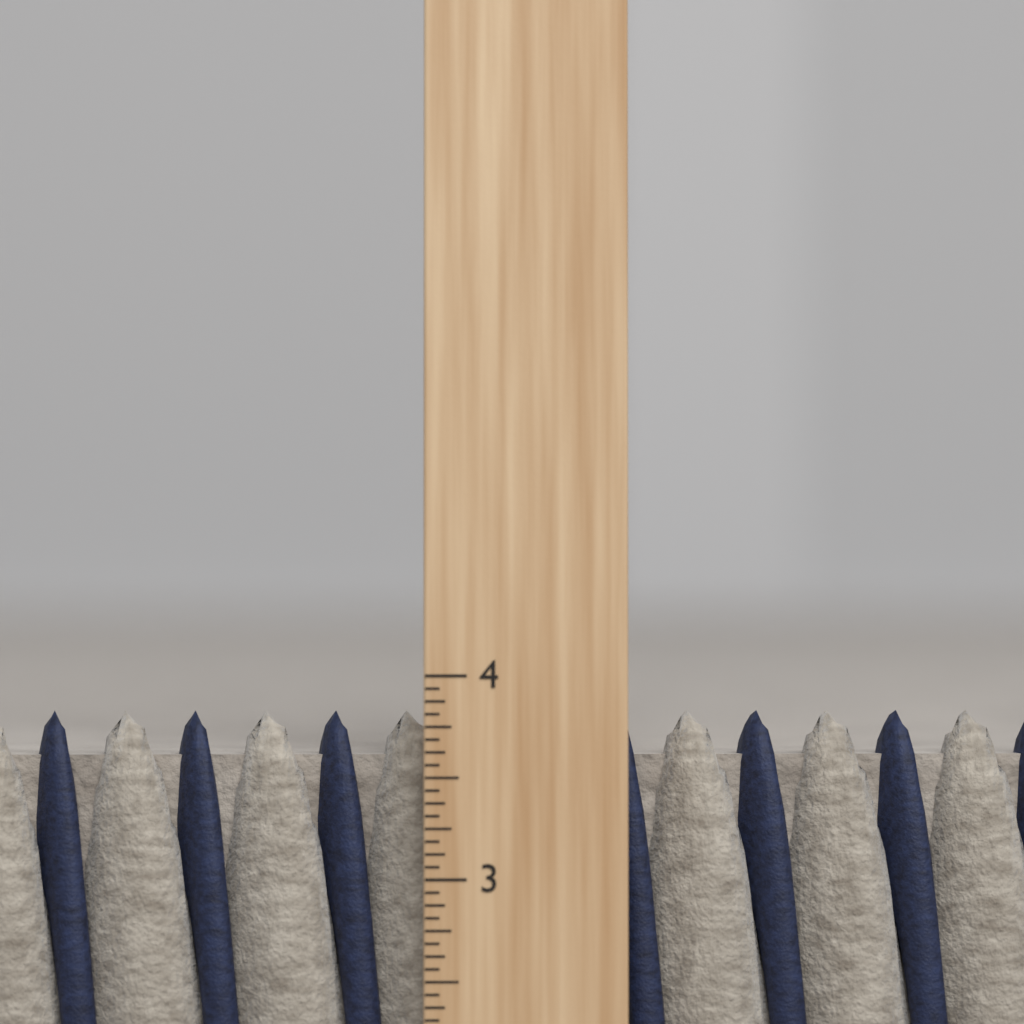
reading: 3.8125 inch
